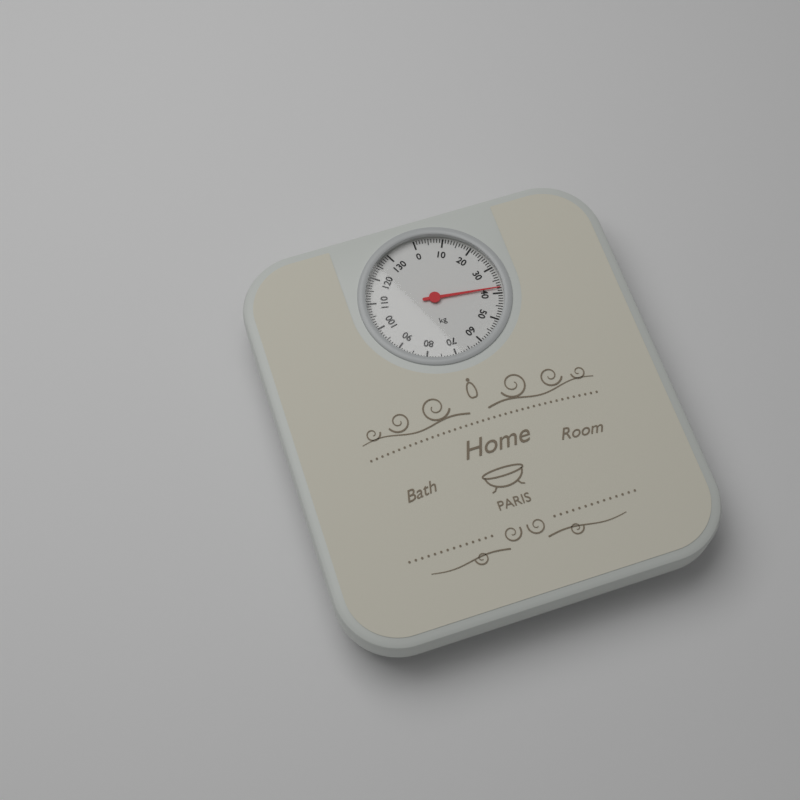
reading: 38 kg
